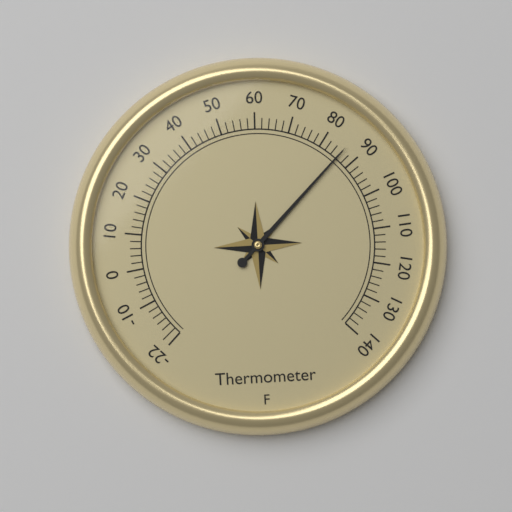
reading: 86 °F
